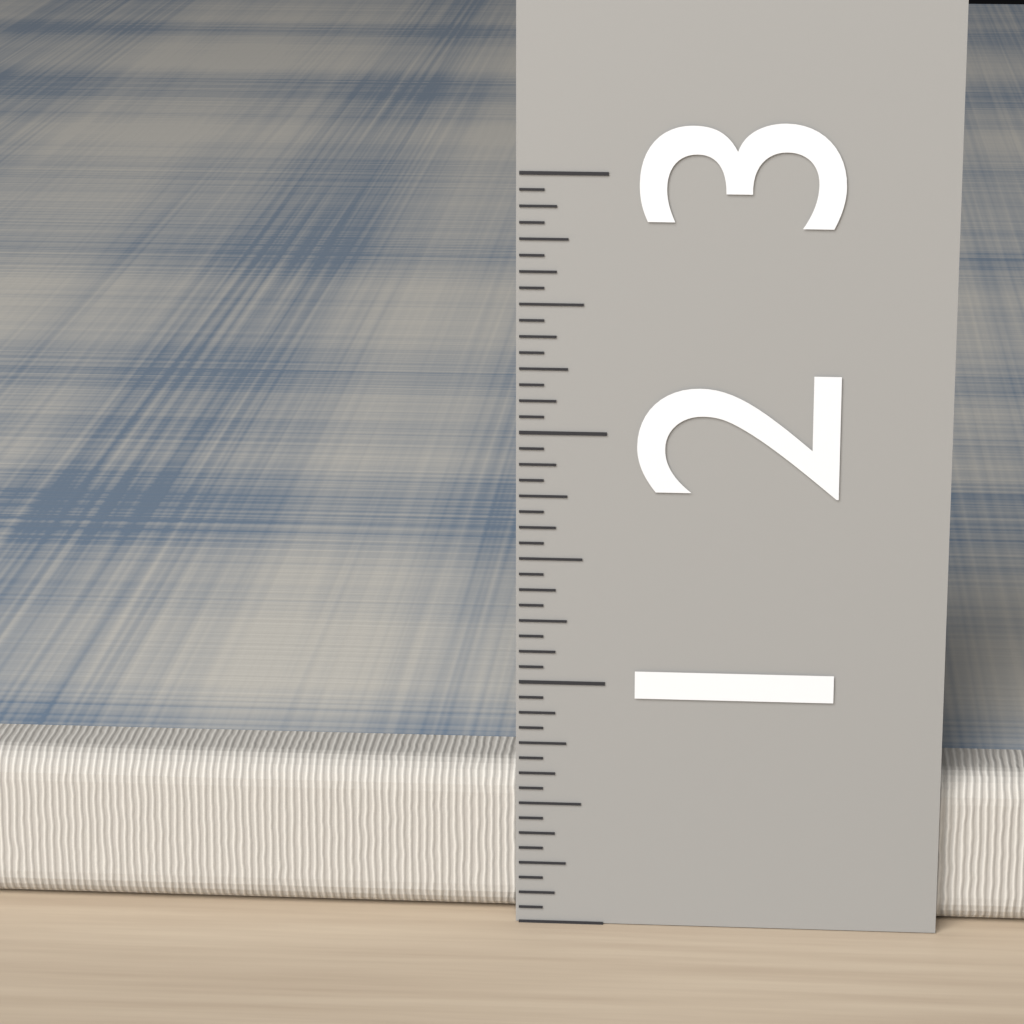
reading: 0.6250 (no unit)
